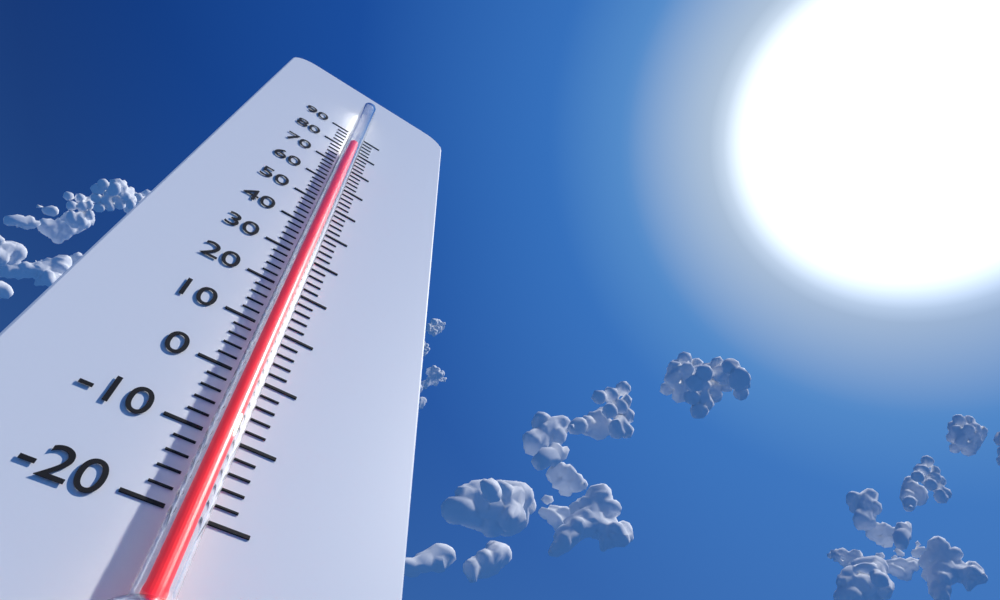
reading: 78 (no unit)
